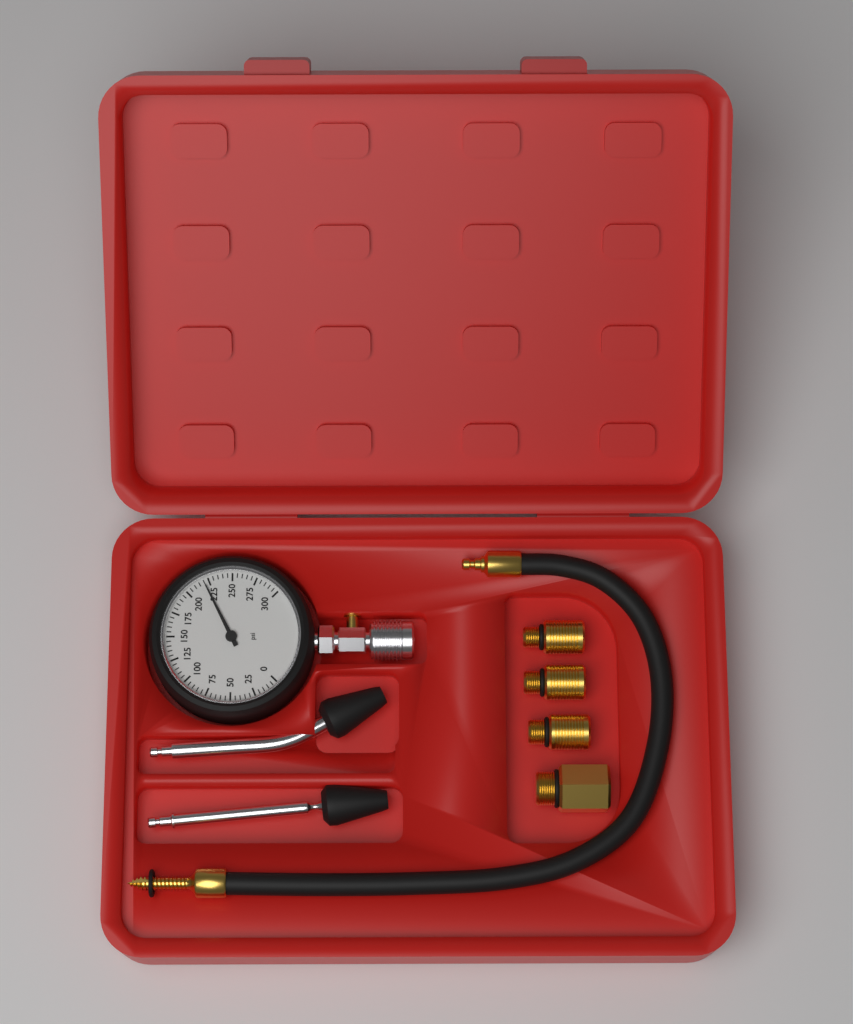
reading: 220 psi
